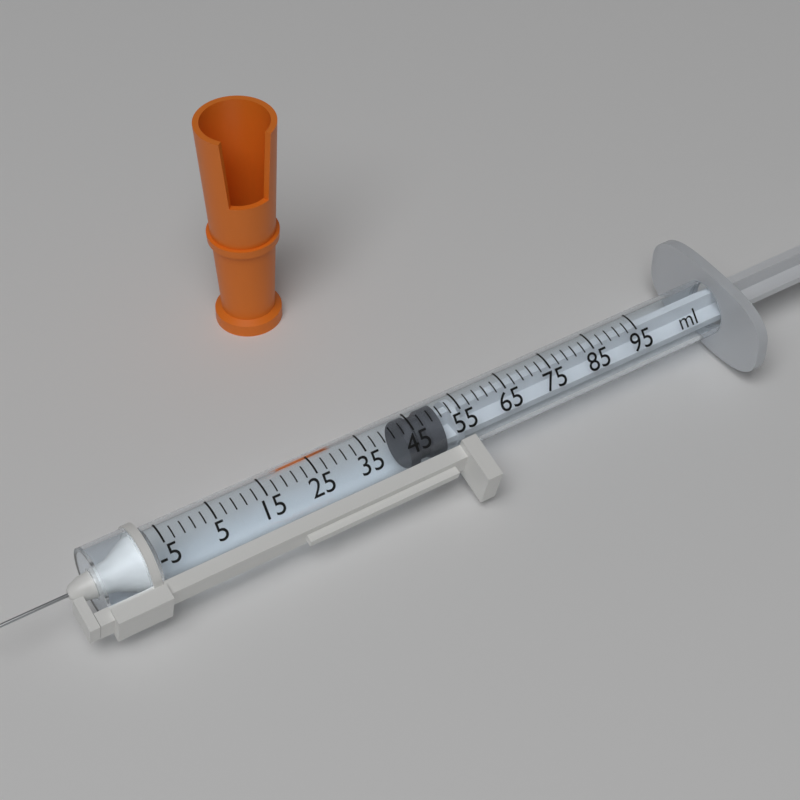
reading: 43 ml
